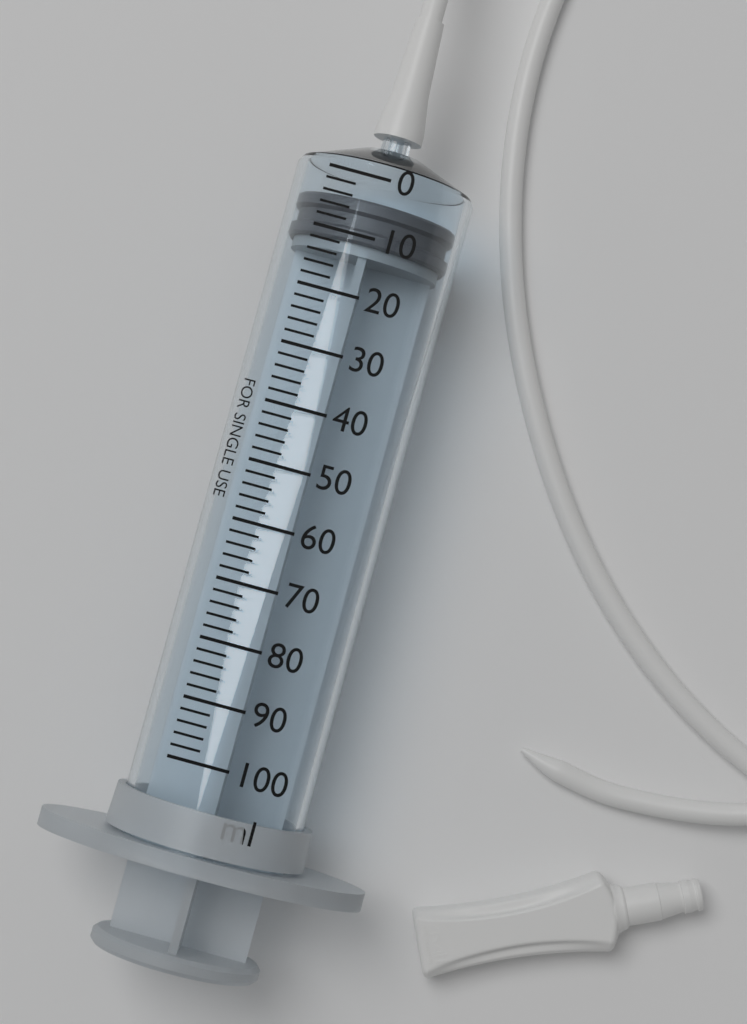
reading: 4 ml
